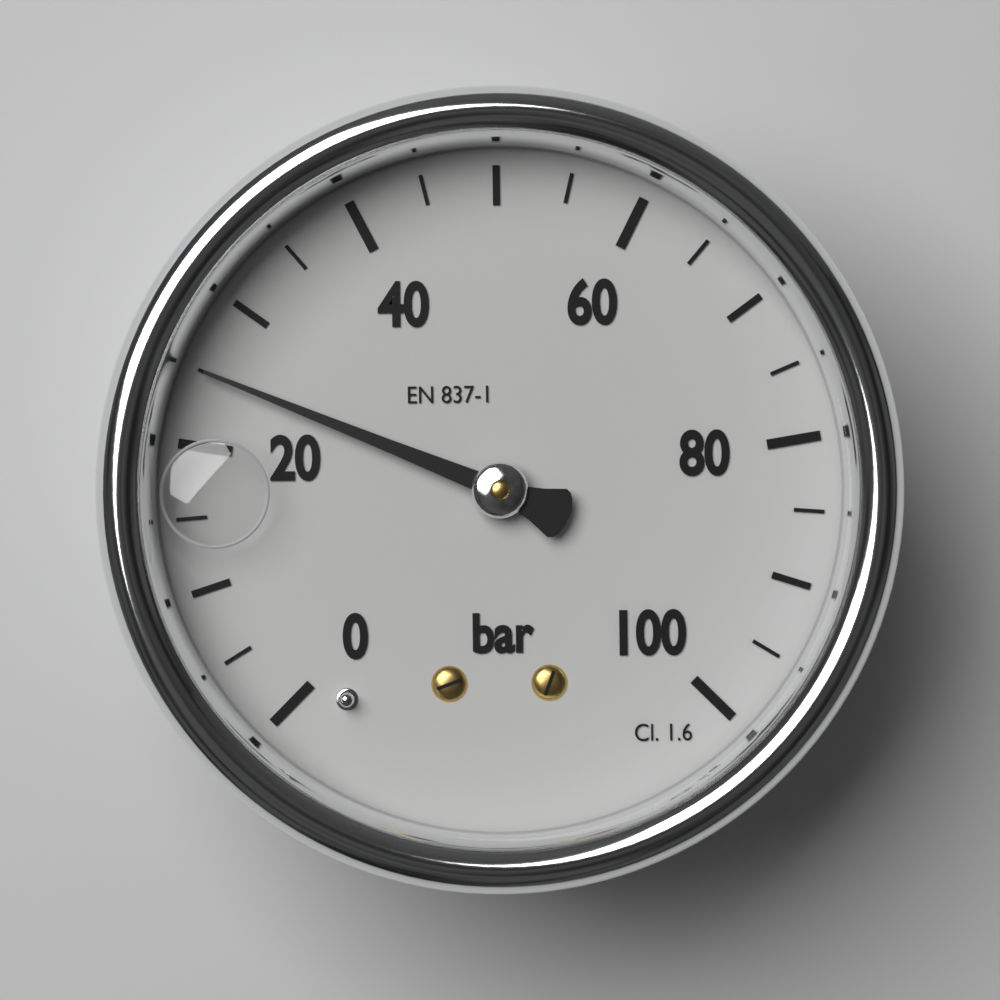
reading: 25 bar
